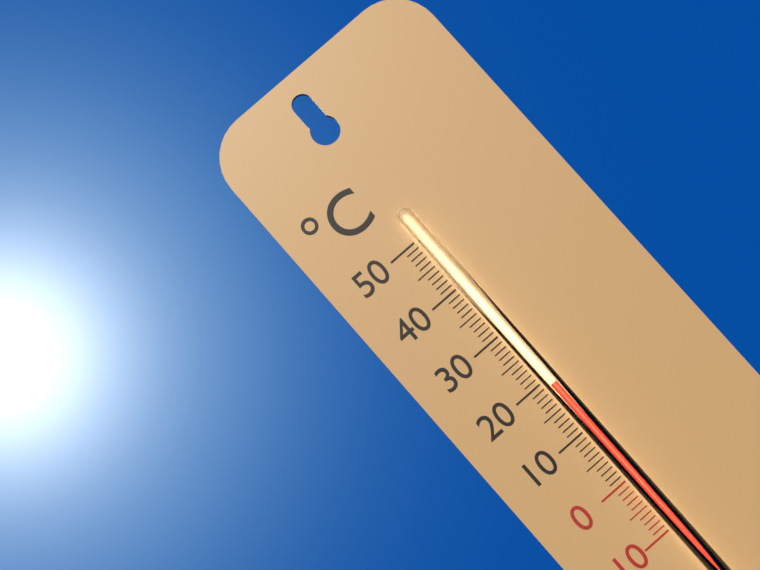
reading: 19 °C
